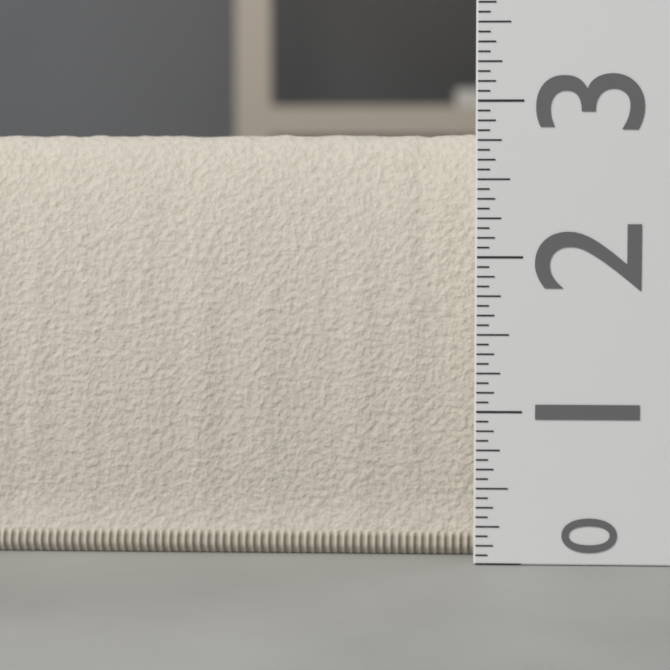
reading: 2.8125 (no unit)
